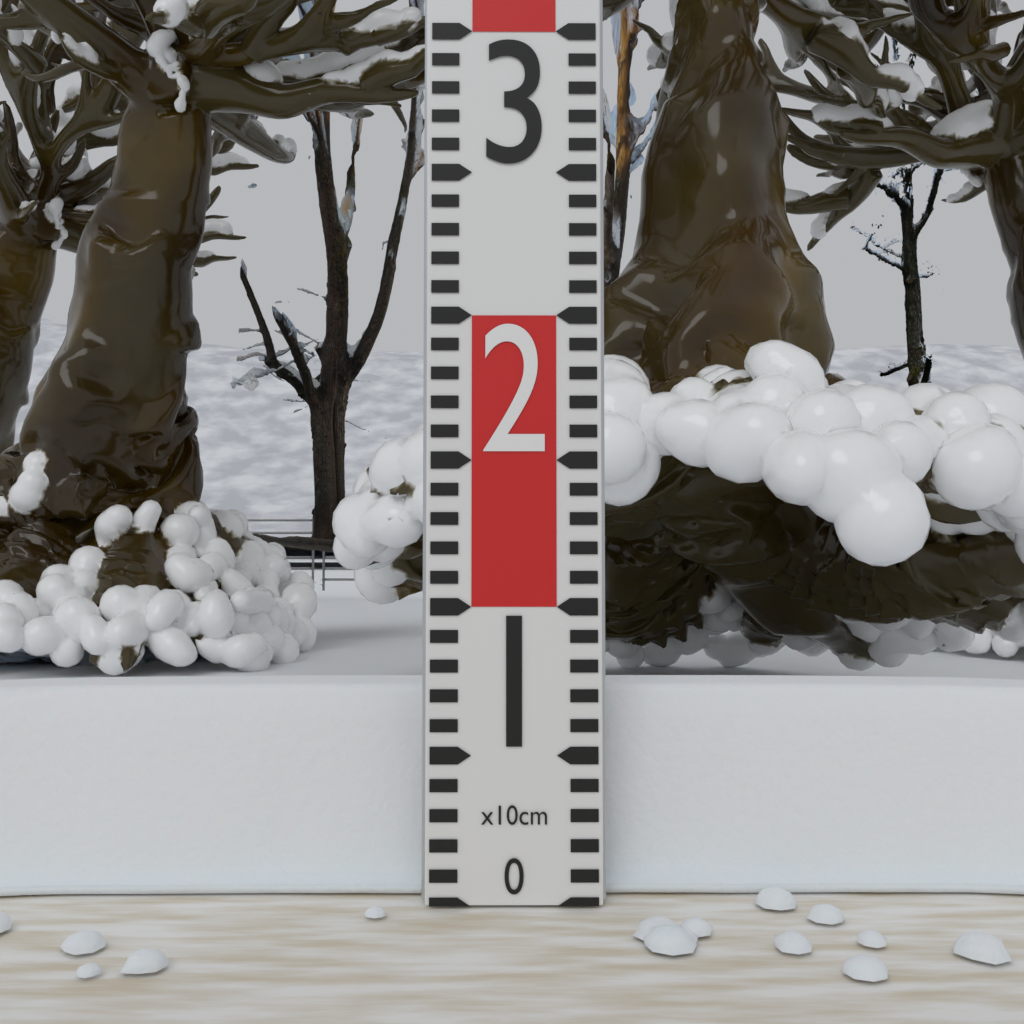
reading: 7 cm
